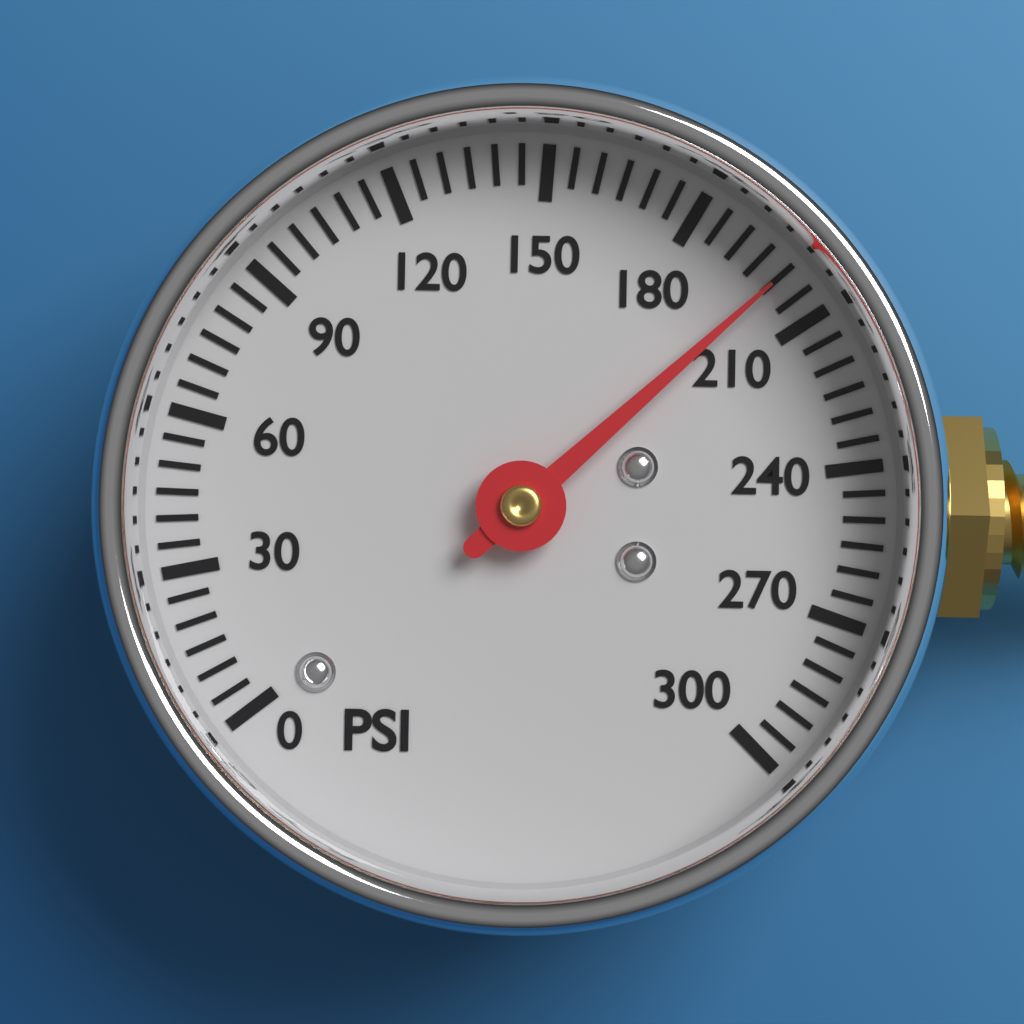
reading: 200 psi
